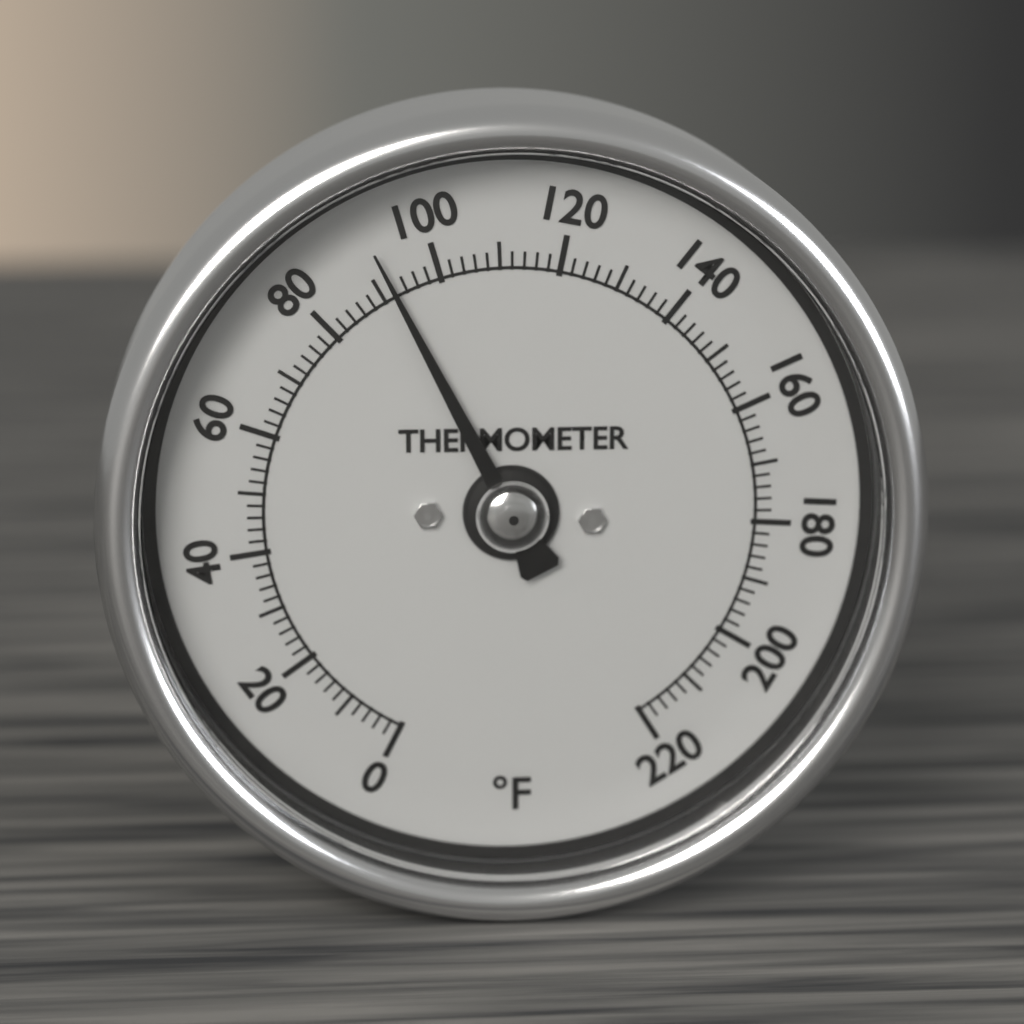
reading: 92 °F
